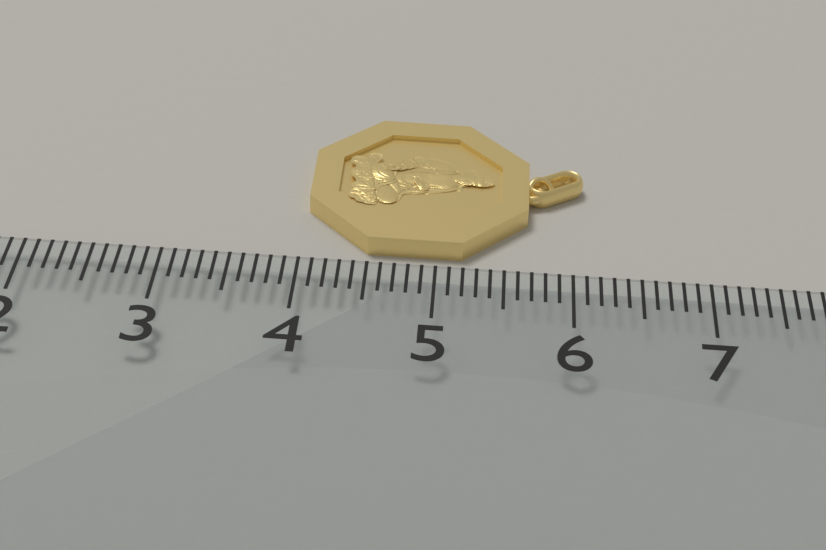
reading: 6.1 (no unit)
